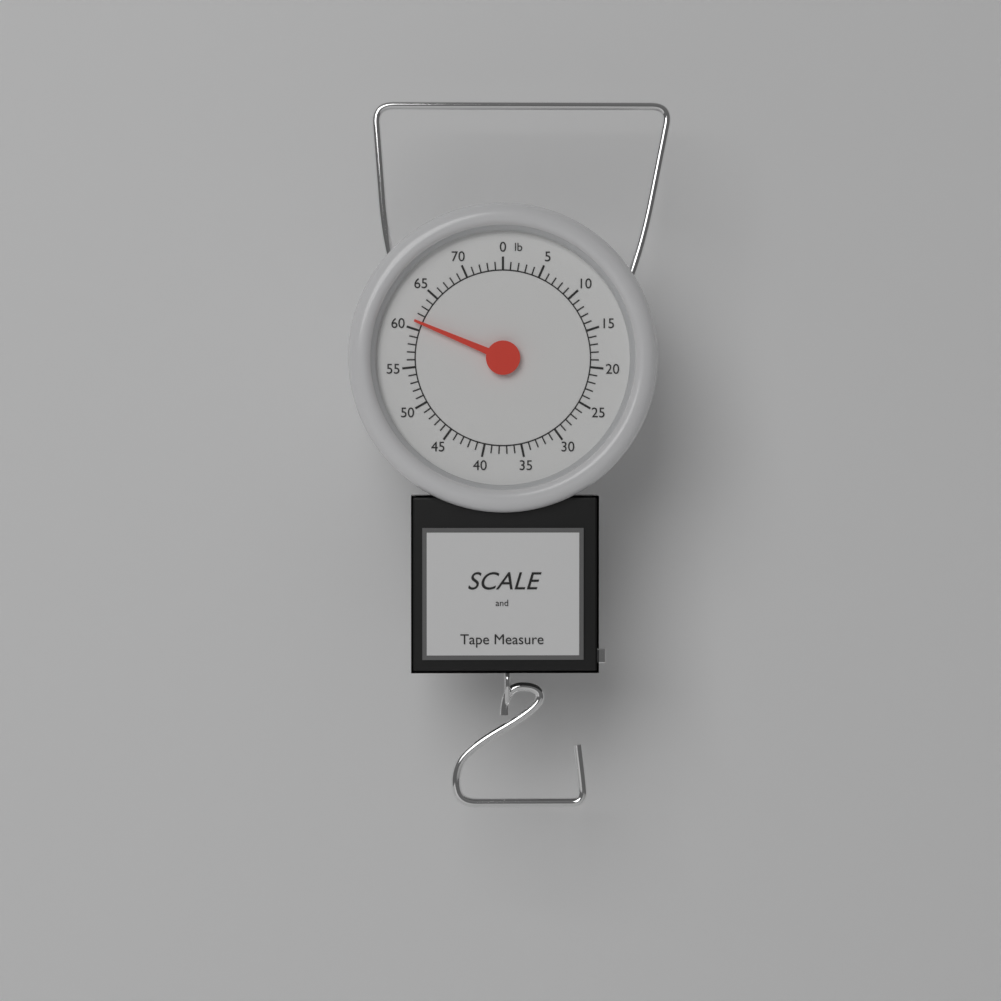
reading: 61 lb
